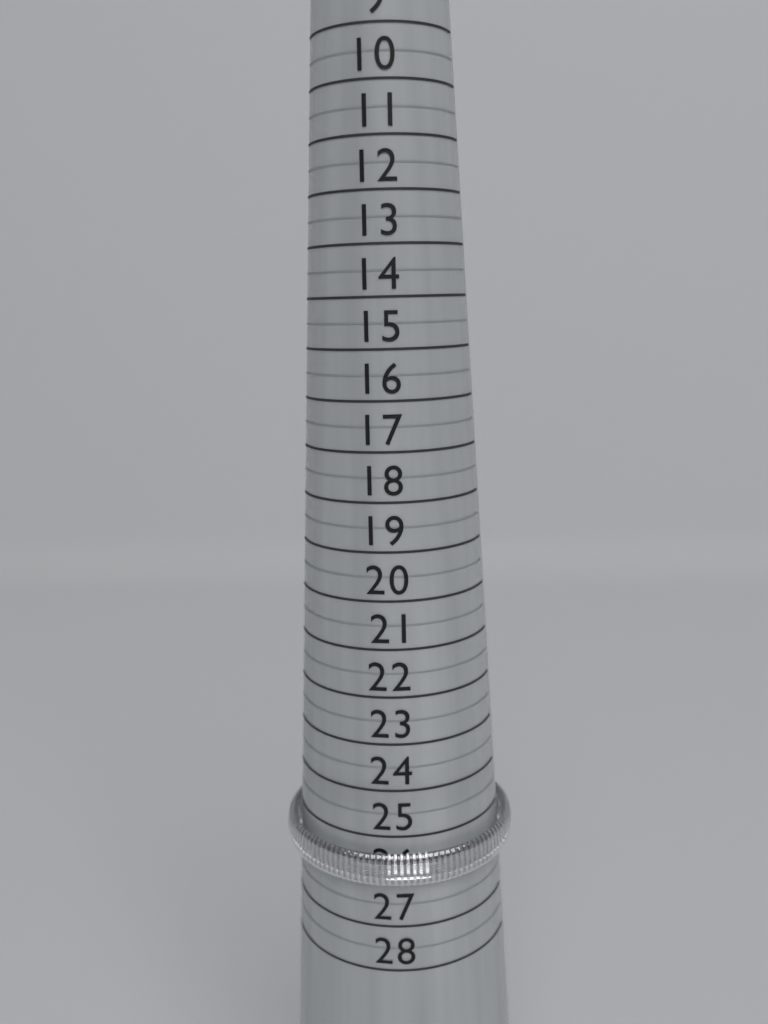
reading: 26.0 (no unit)
